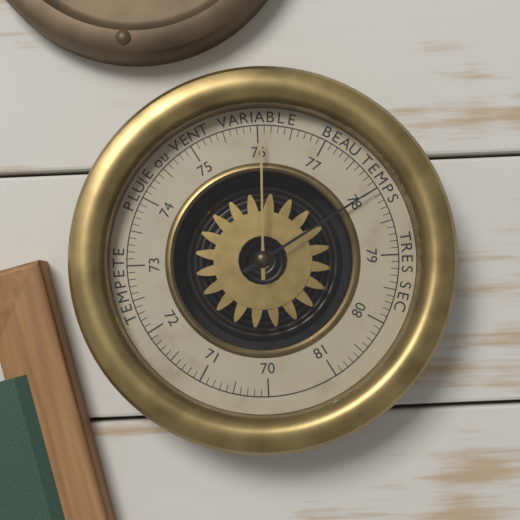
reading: 78.0 (no unit)
